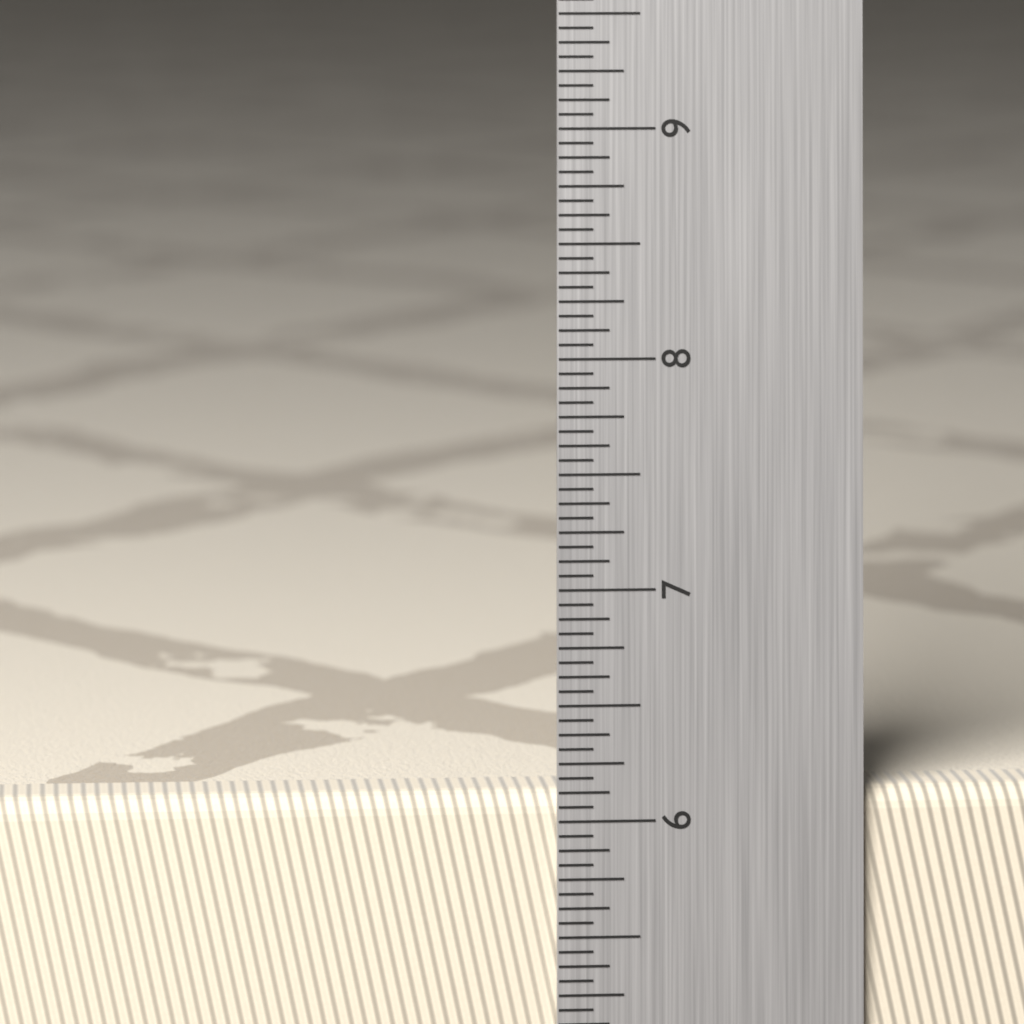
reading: 6.1250 in
